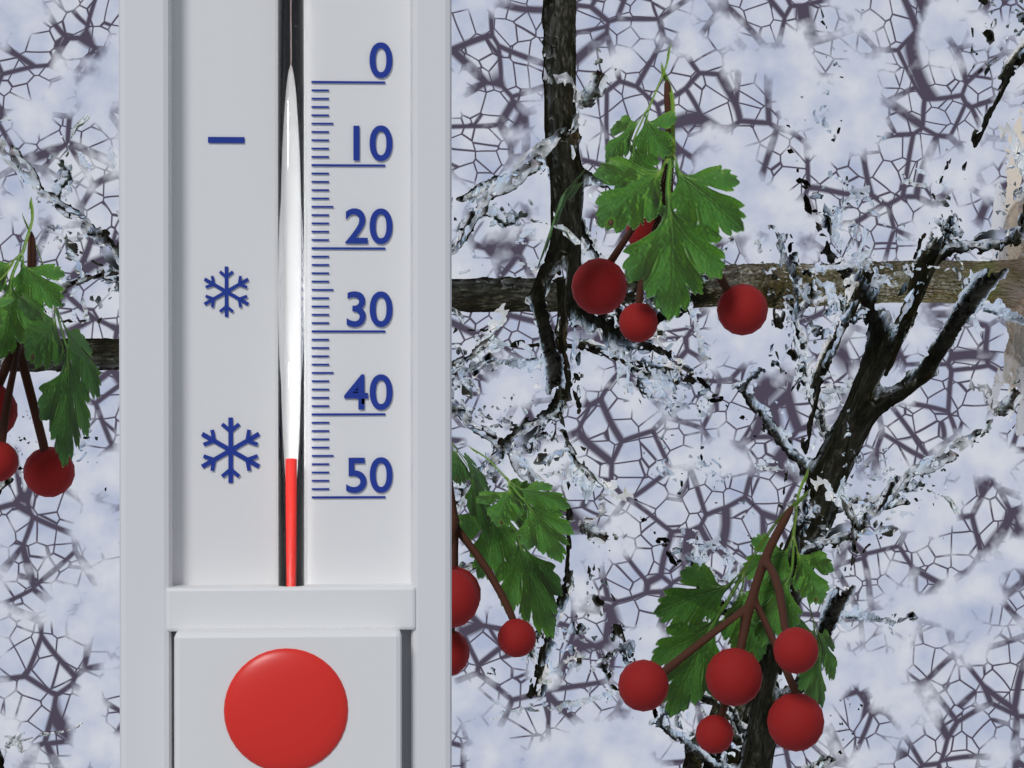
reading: 45 (no unit)
